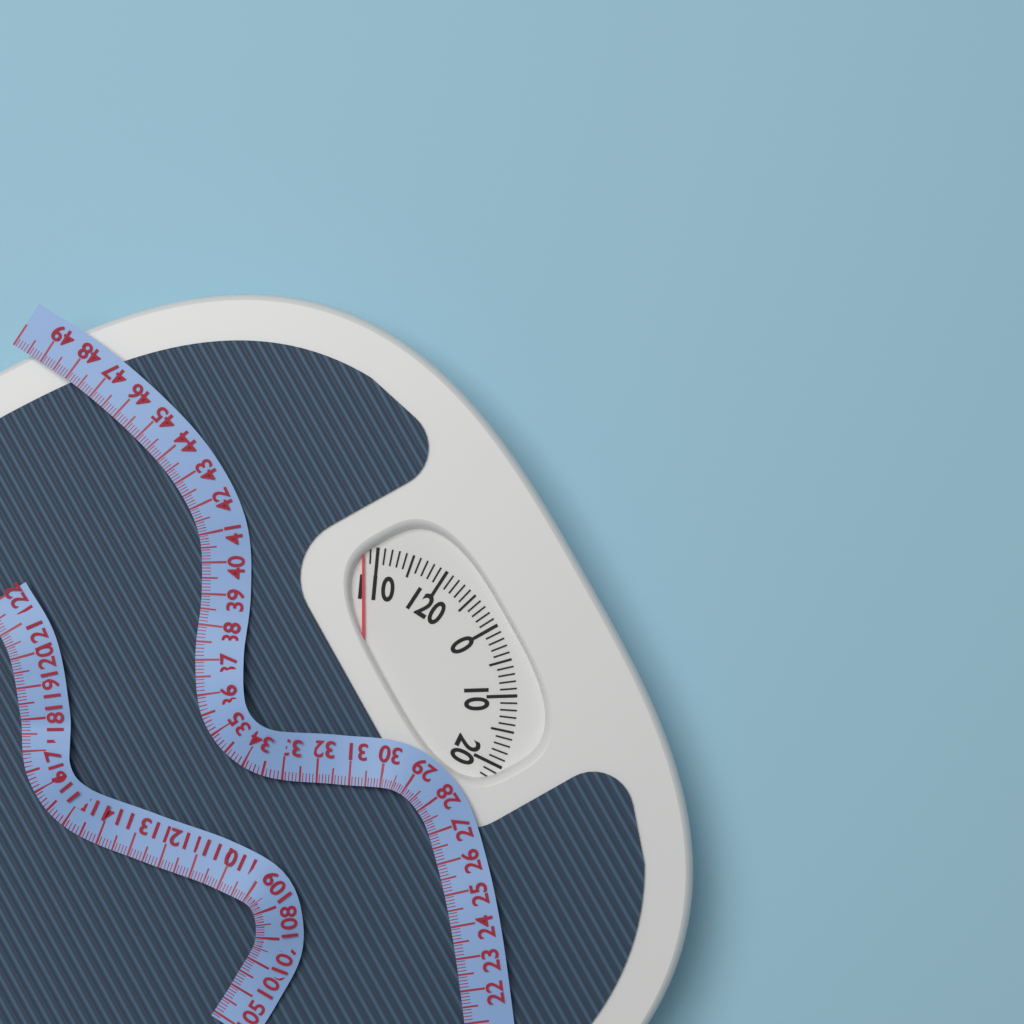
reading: 108 (no unit)
